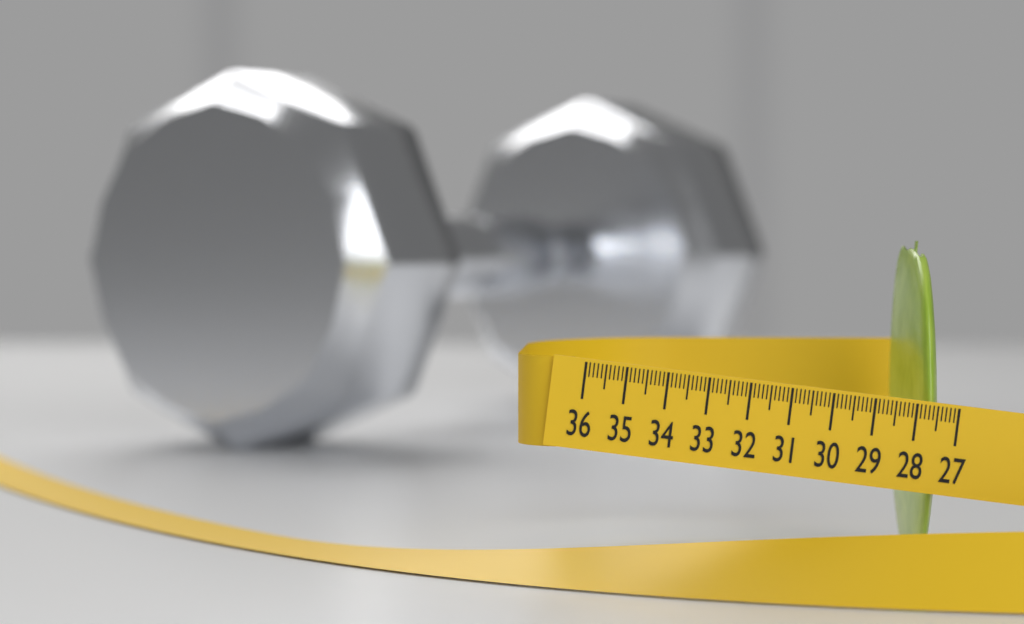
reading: 28.3 (no unit)
